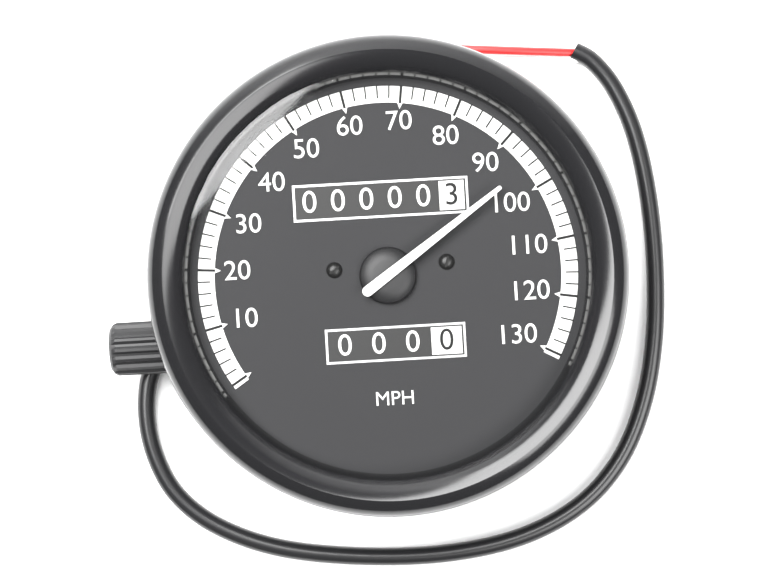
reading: 96 MPH
